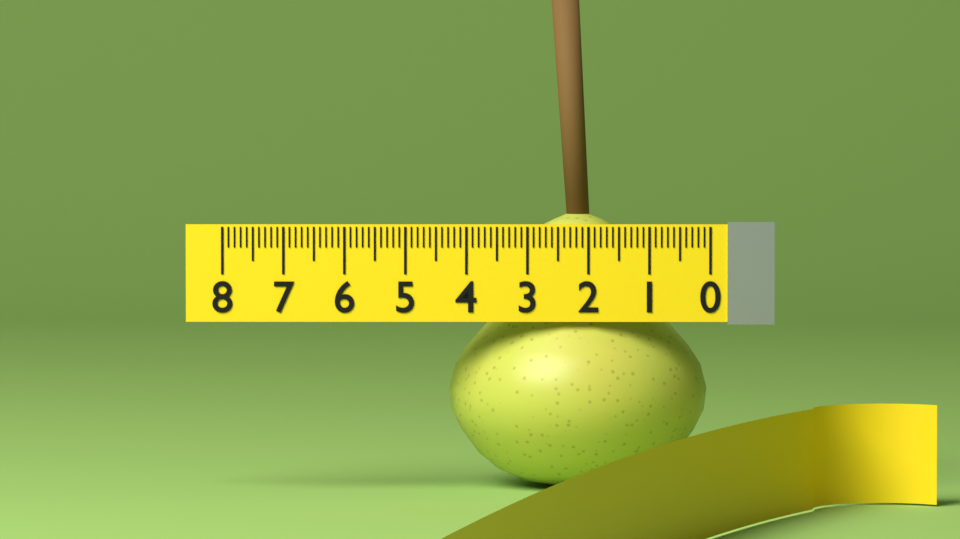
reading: 4.3 (no unit)
